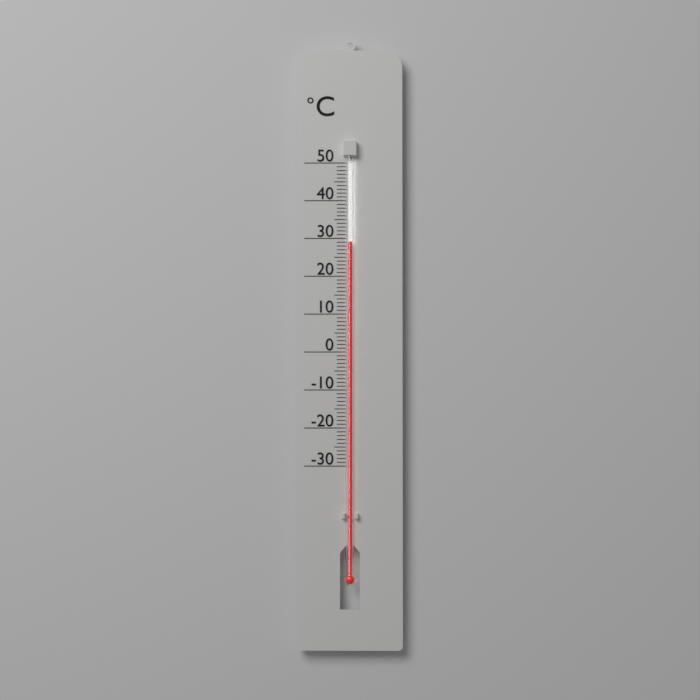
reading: 29 °C
